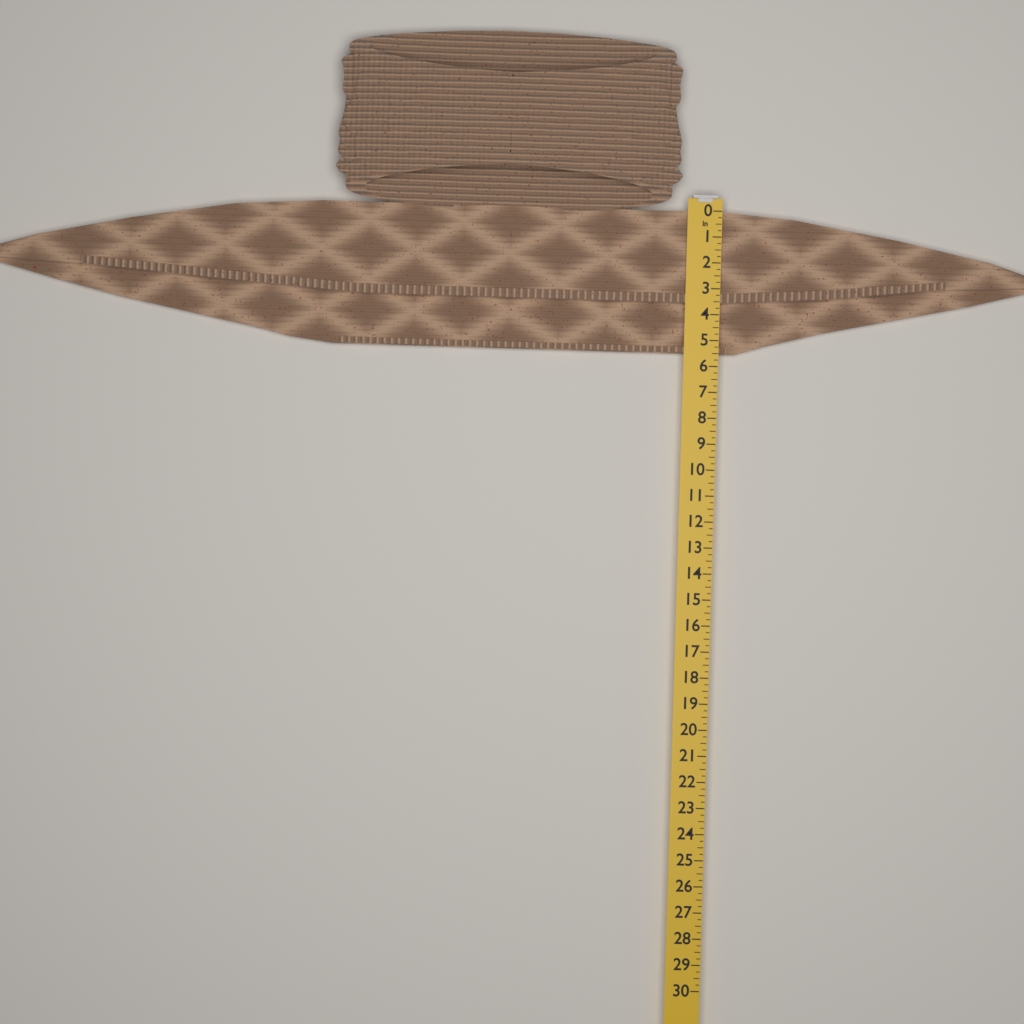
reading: 5.50 in
